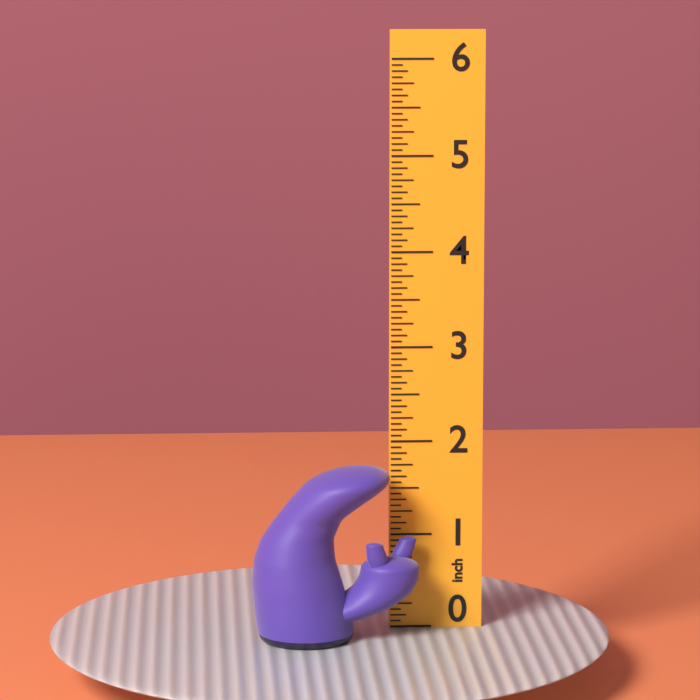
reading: 1.8125 inch
